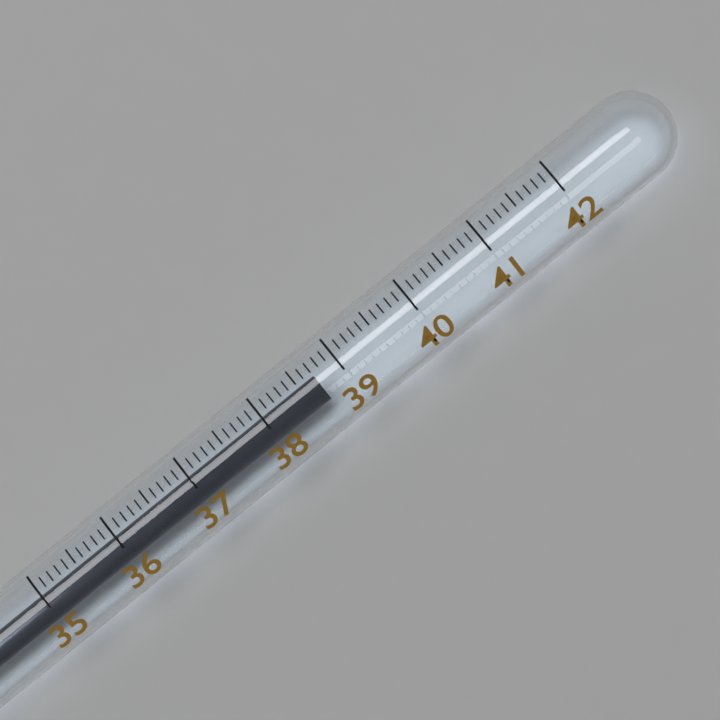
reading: 38.7 (no unit)
